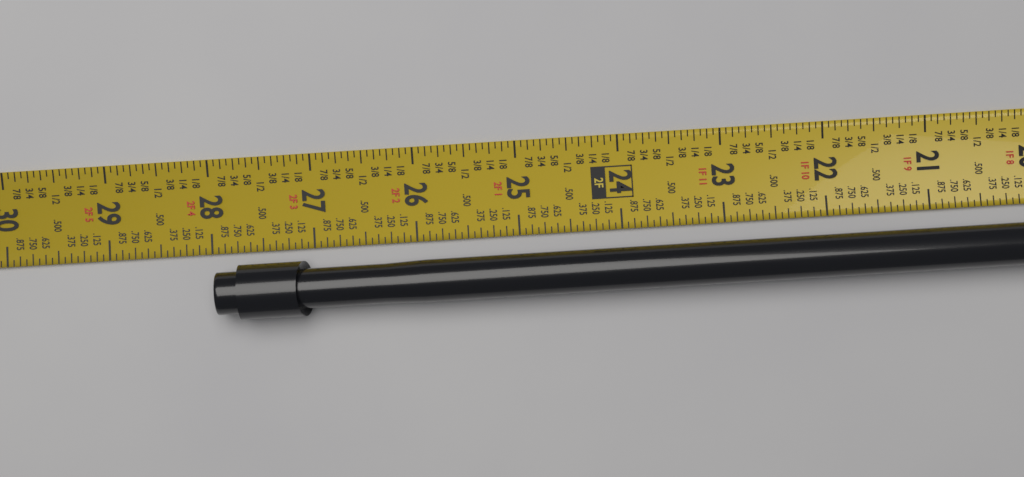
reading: 27.9375 in
